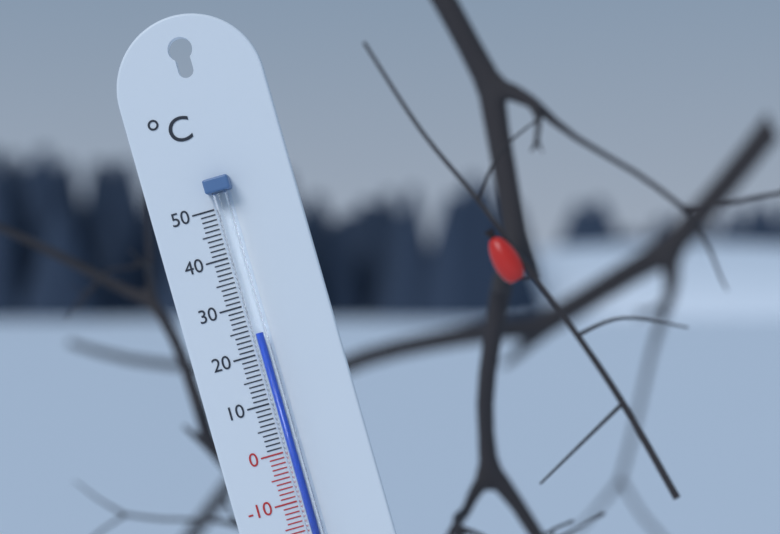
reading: 24 °C
